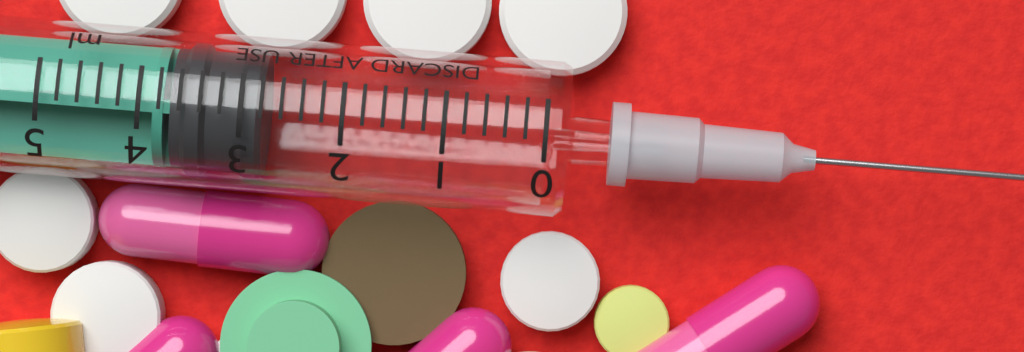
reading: 2.8 ml
